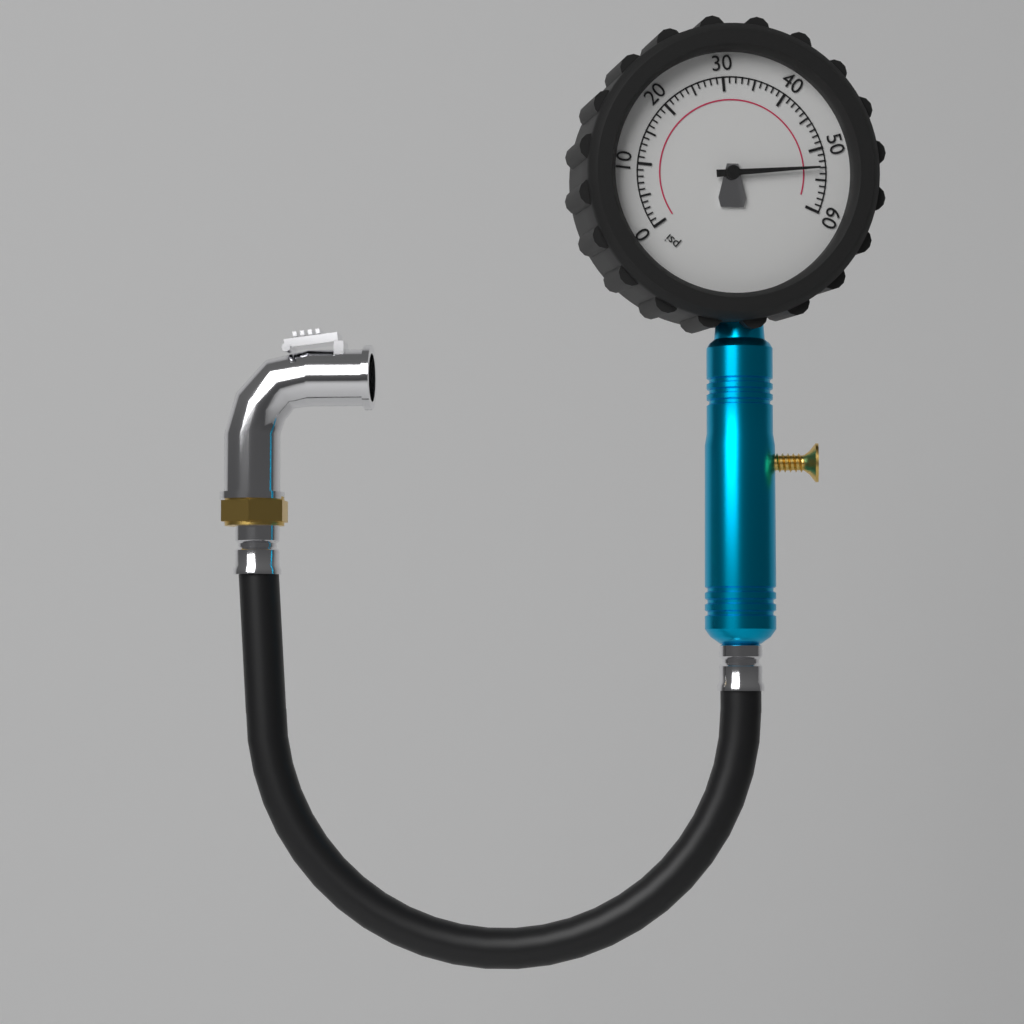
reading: 53 psi
